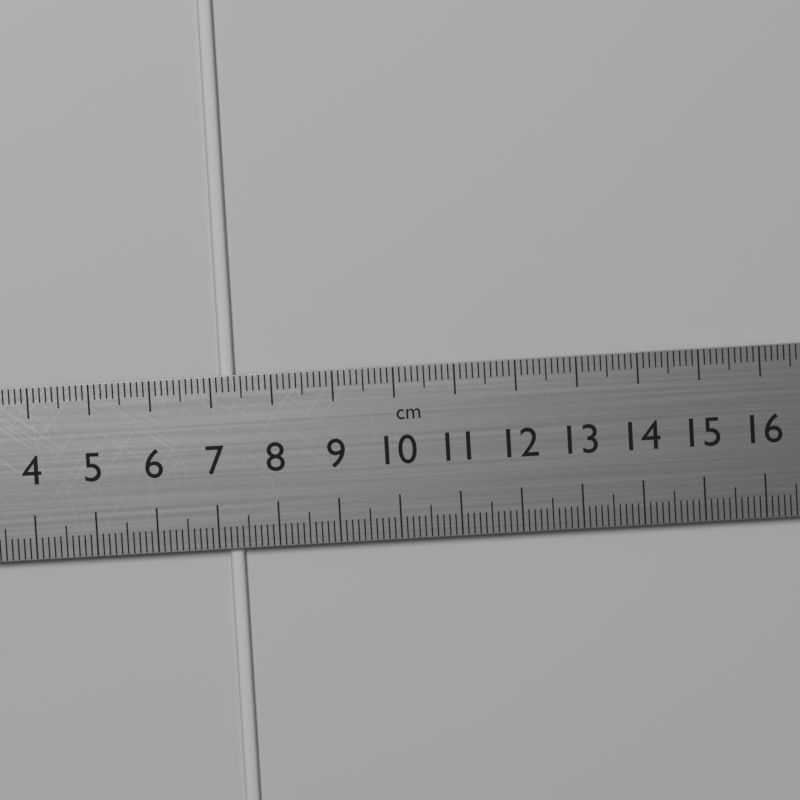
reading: 7.4 cm
